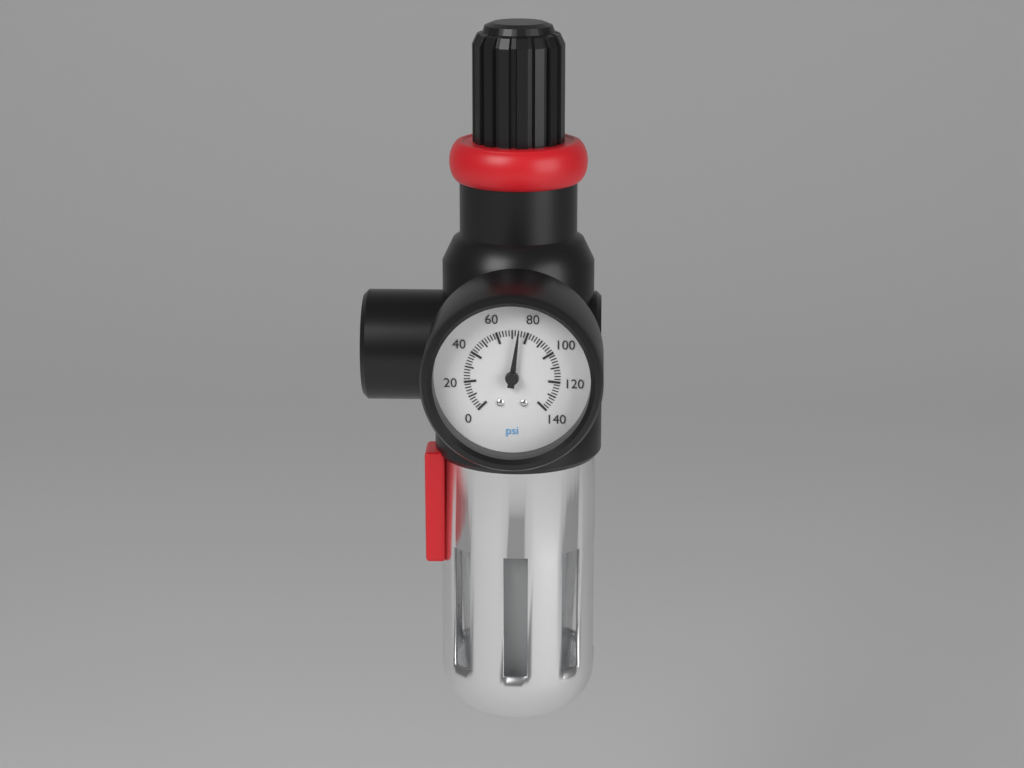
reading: 74 psi
